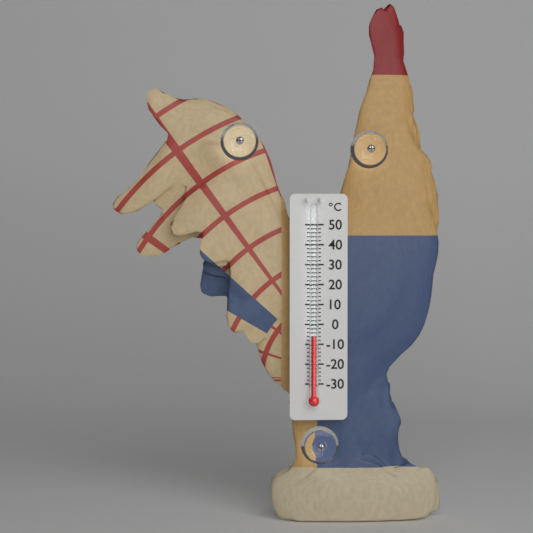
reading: -6 °C
